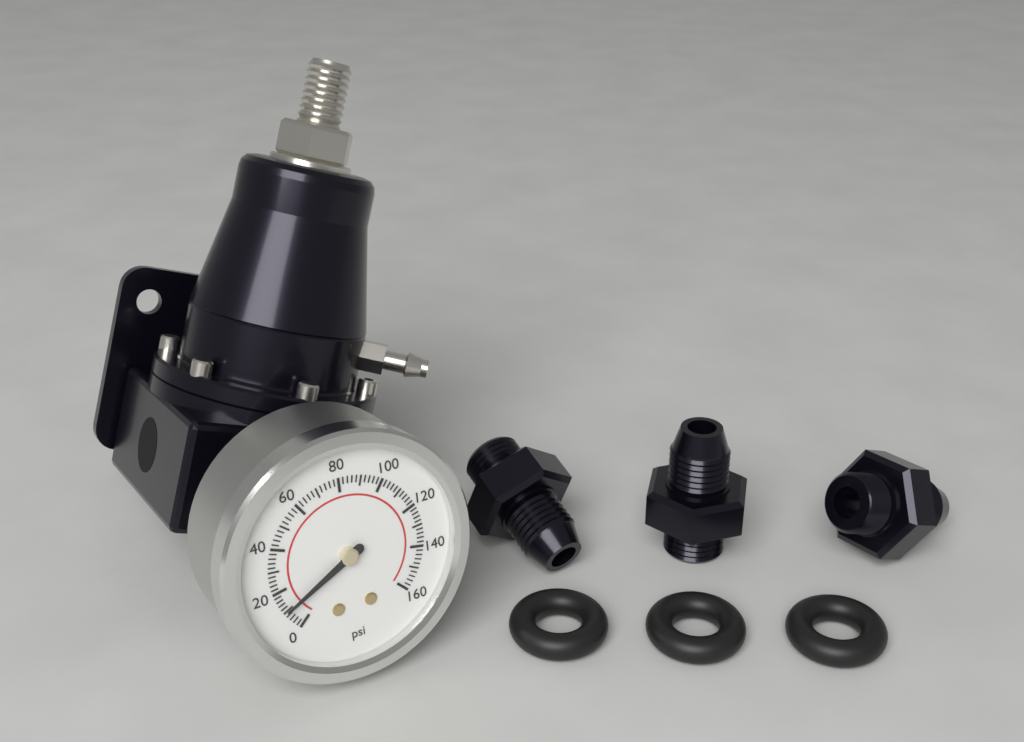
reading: 10 psi
